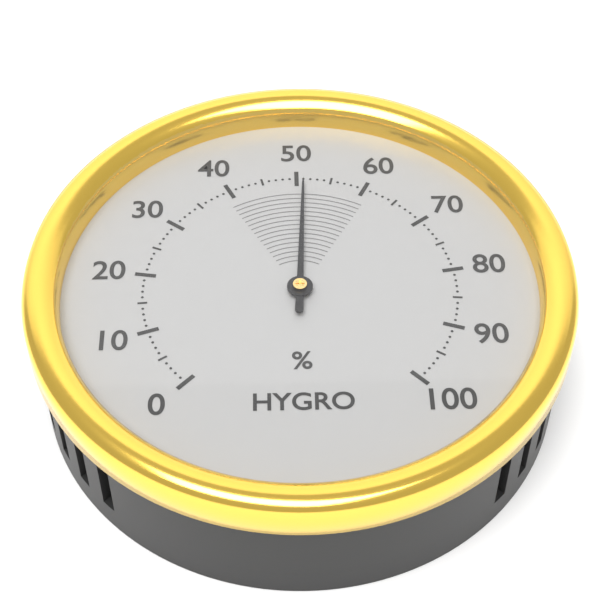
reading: 51 %
